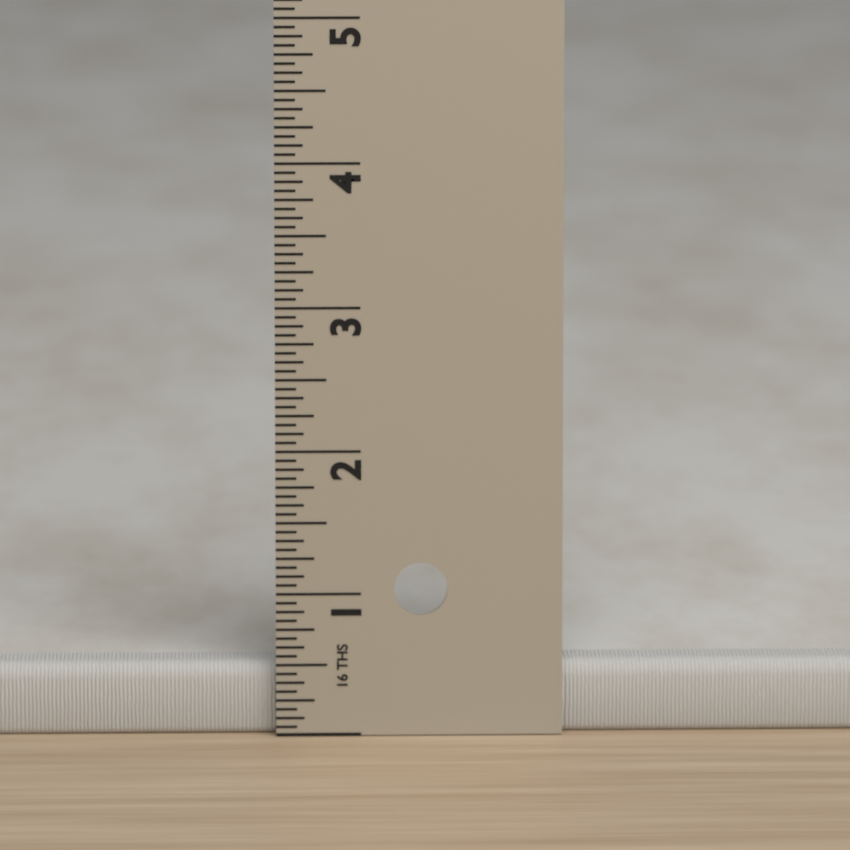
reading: 0.5000 in
